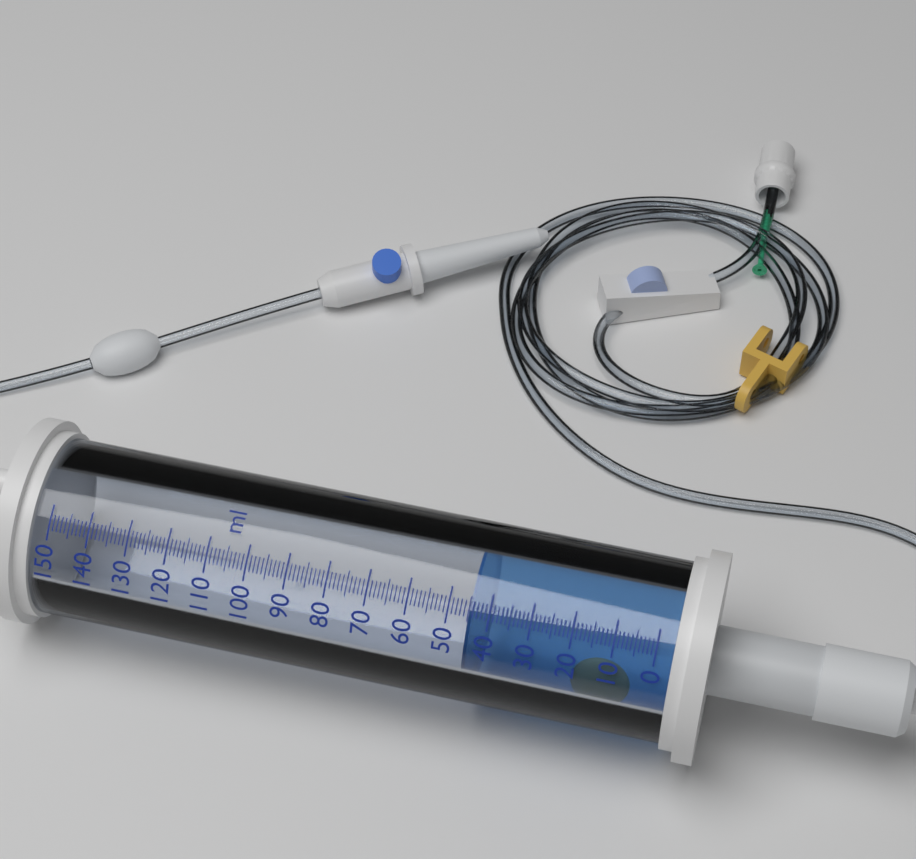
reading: 45 ml
